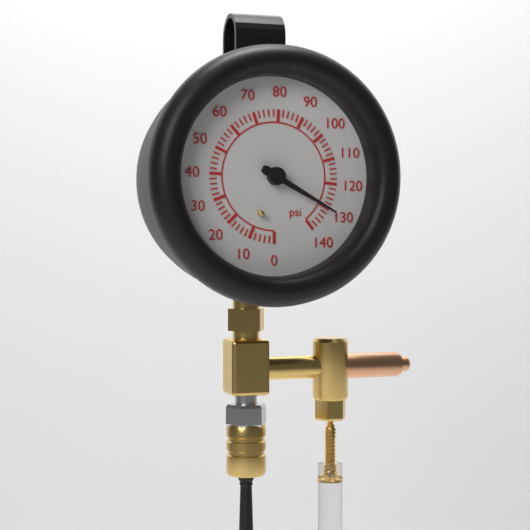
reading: 130 psi
